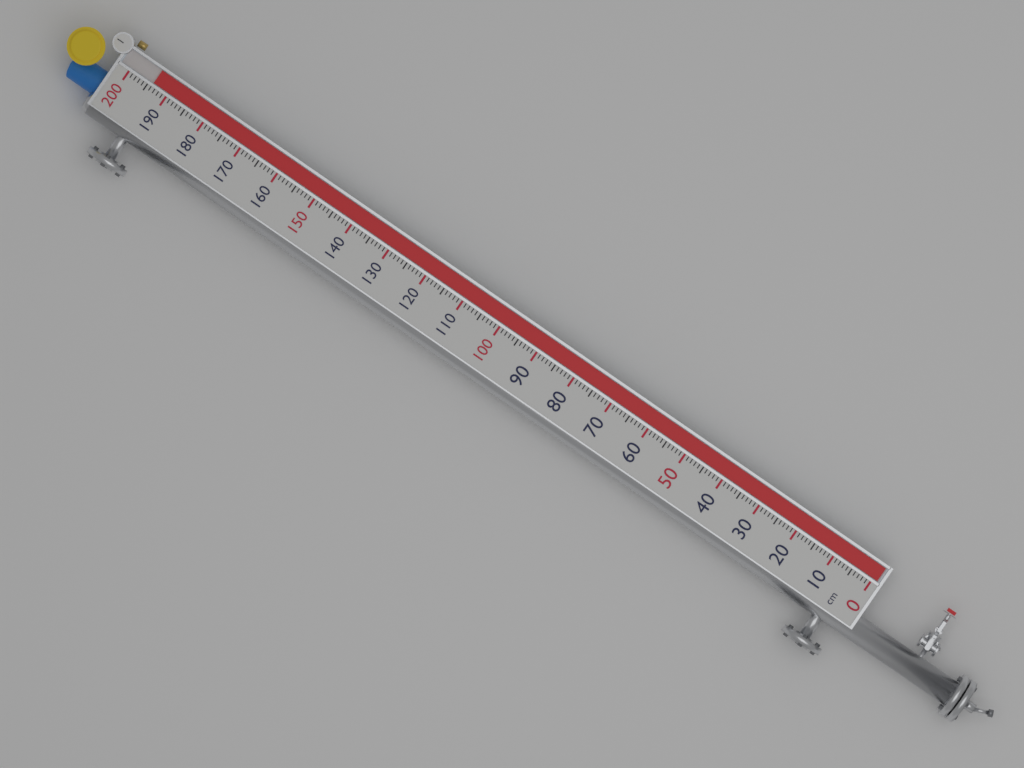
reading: 194 cm
